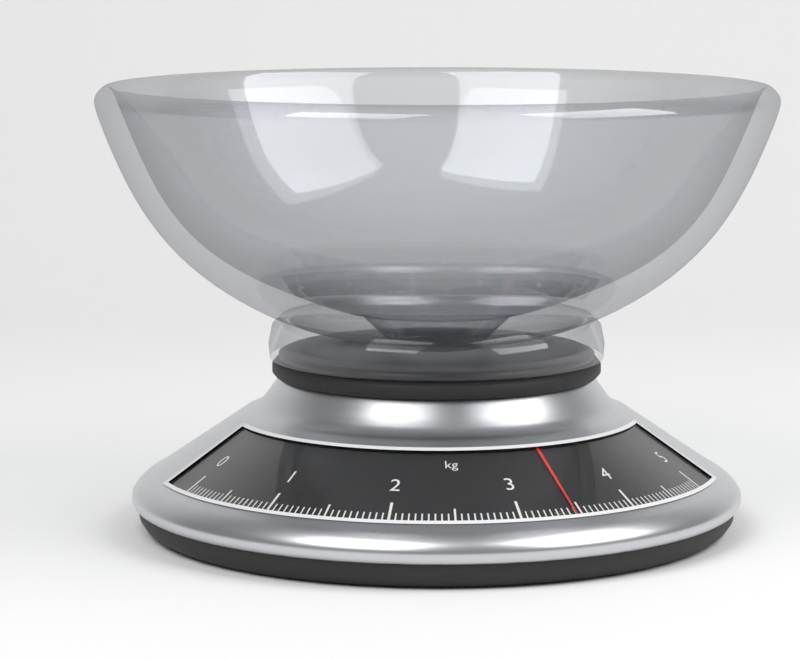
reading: 3.45 kg
